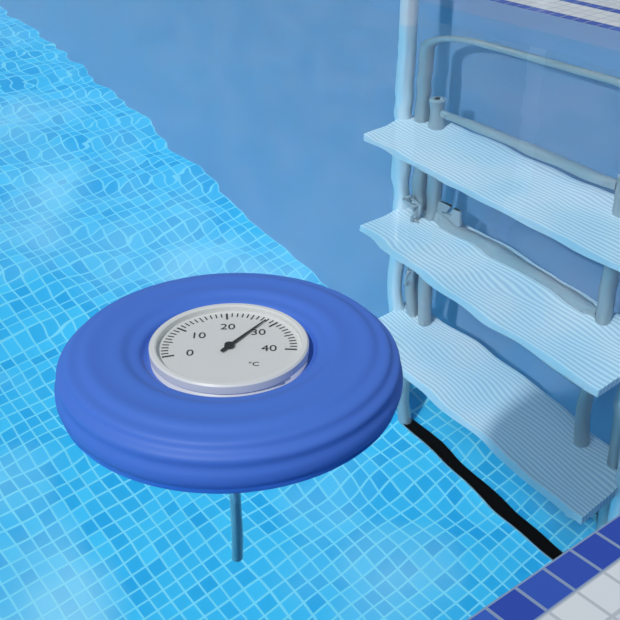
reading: 28 °C
